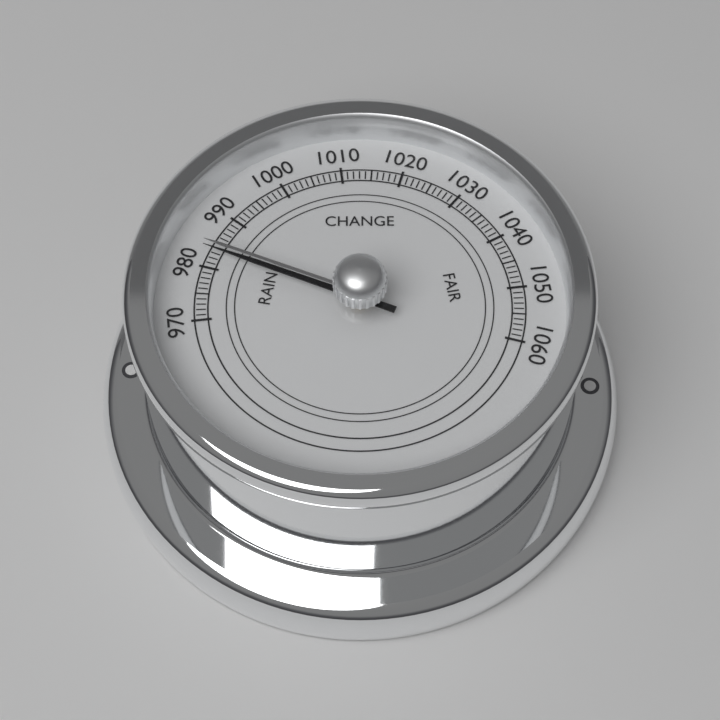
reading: 983 (no unit)
